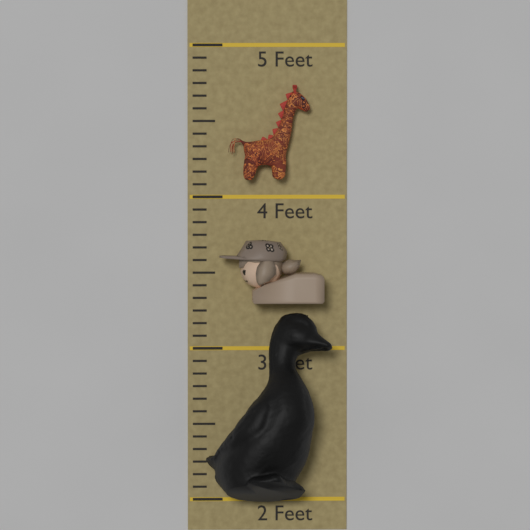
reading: 3.249999 Feet
